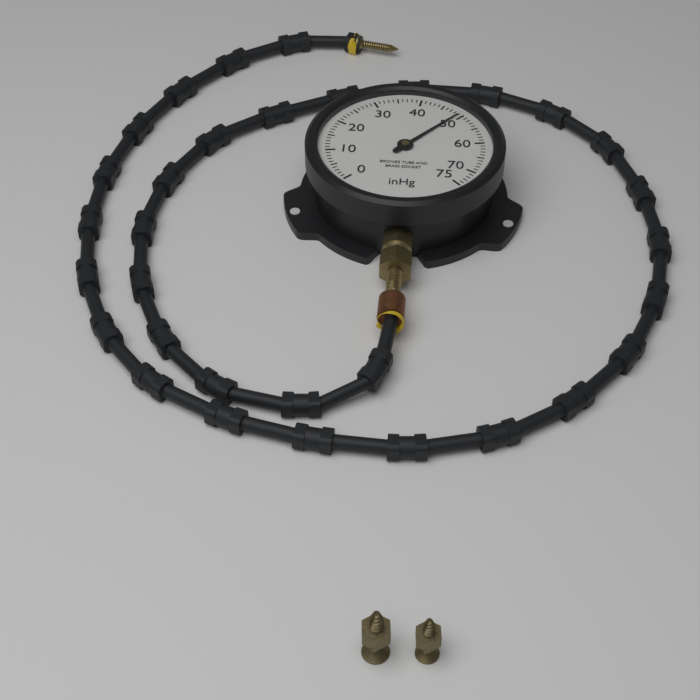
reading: 49 inHg
